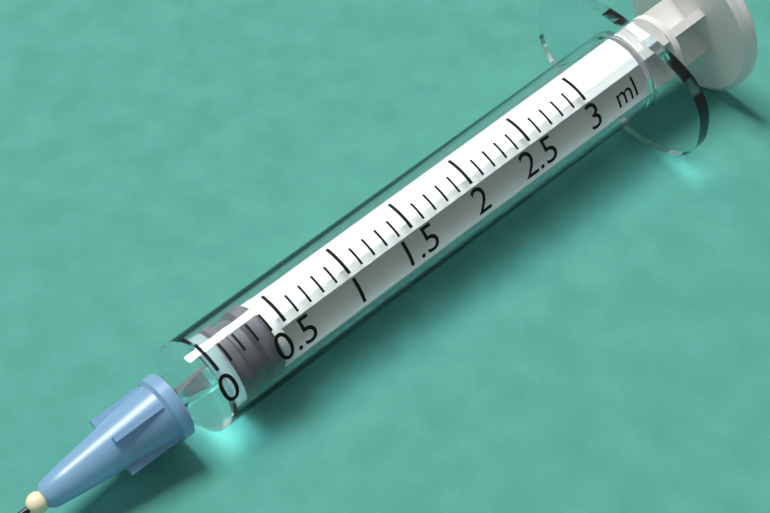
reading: 0.1 ml
